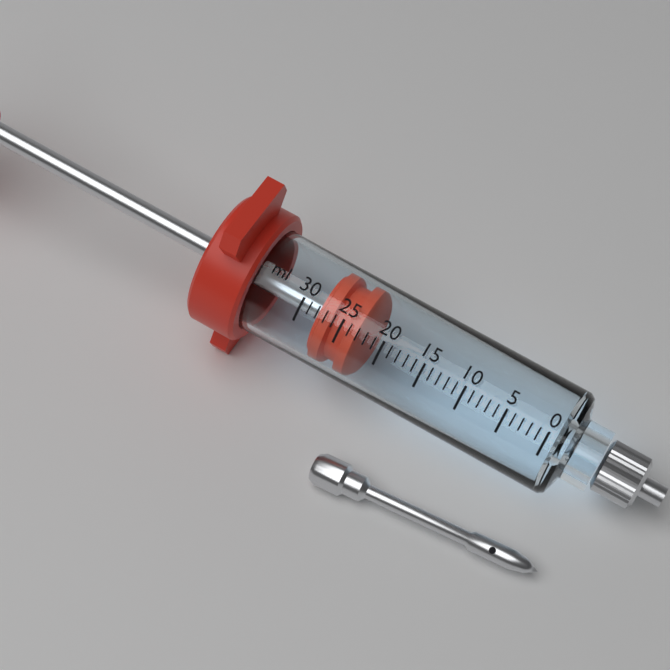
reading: 23 ml
